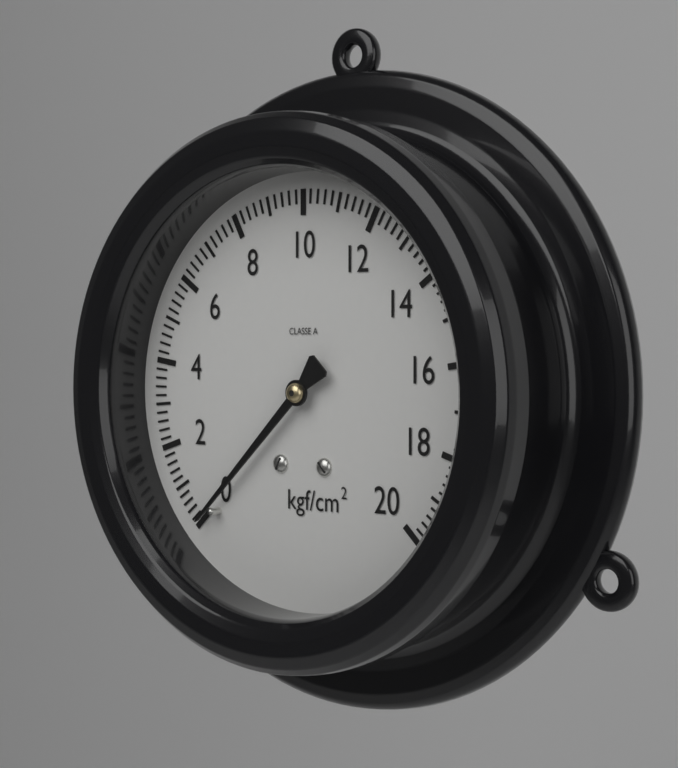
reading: 0.0 kgf/cm²
